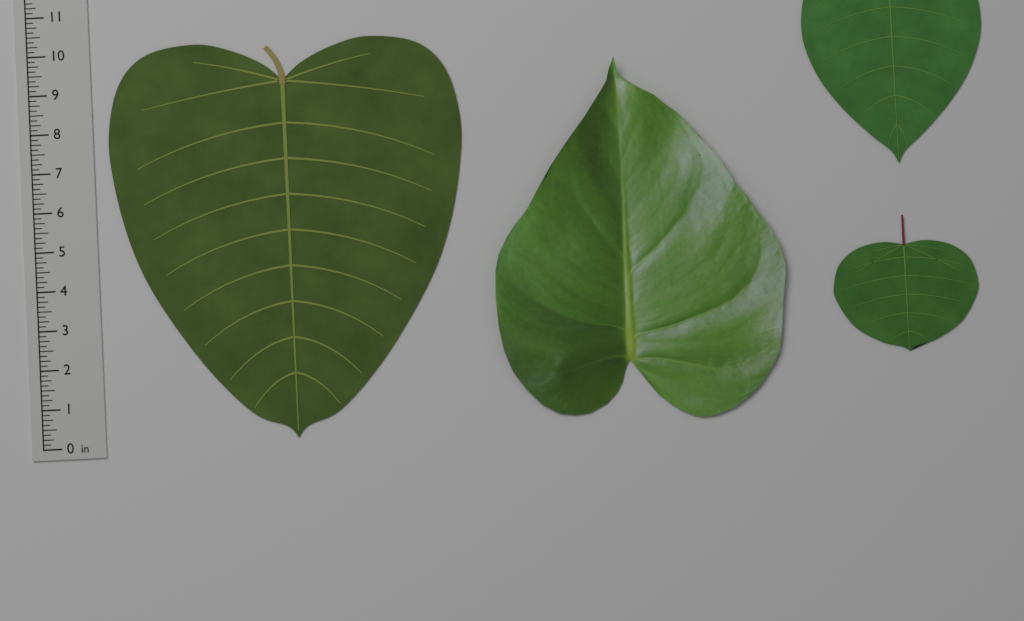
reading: 10.125 in
